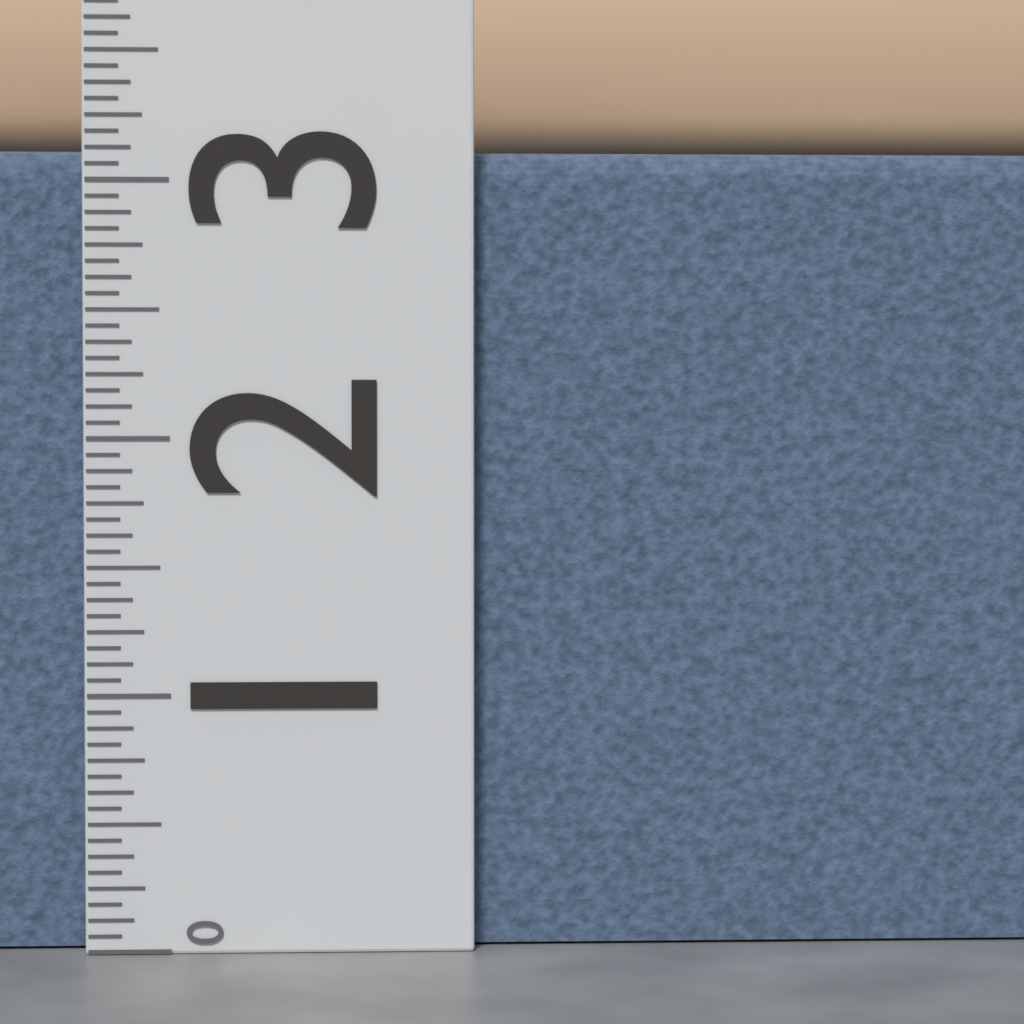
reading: 3.1250 (no unit)
